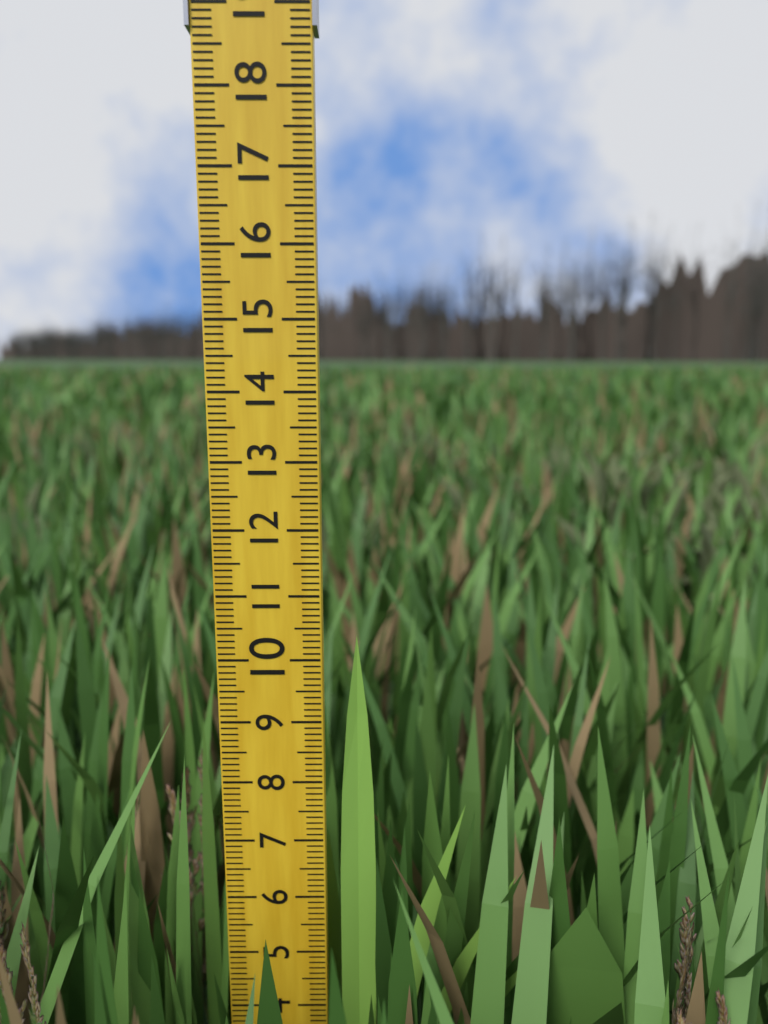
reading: 10.4 (no unit)
